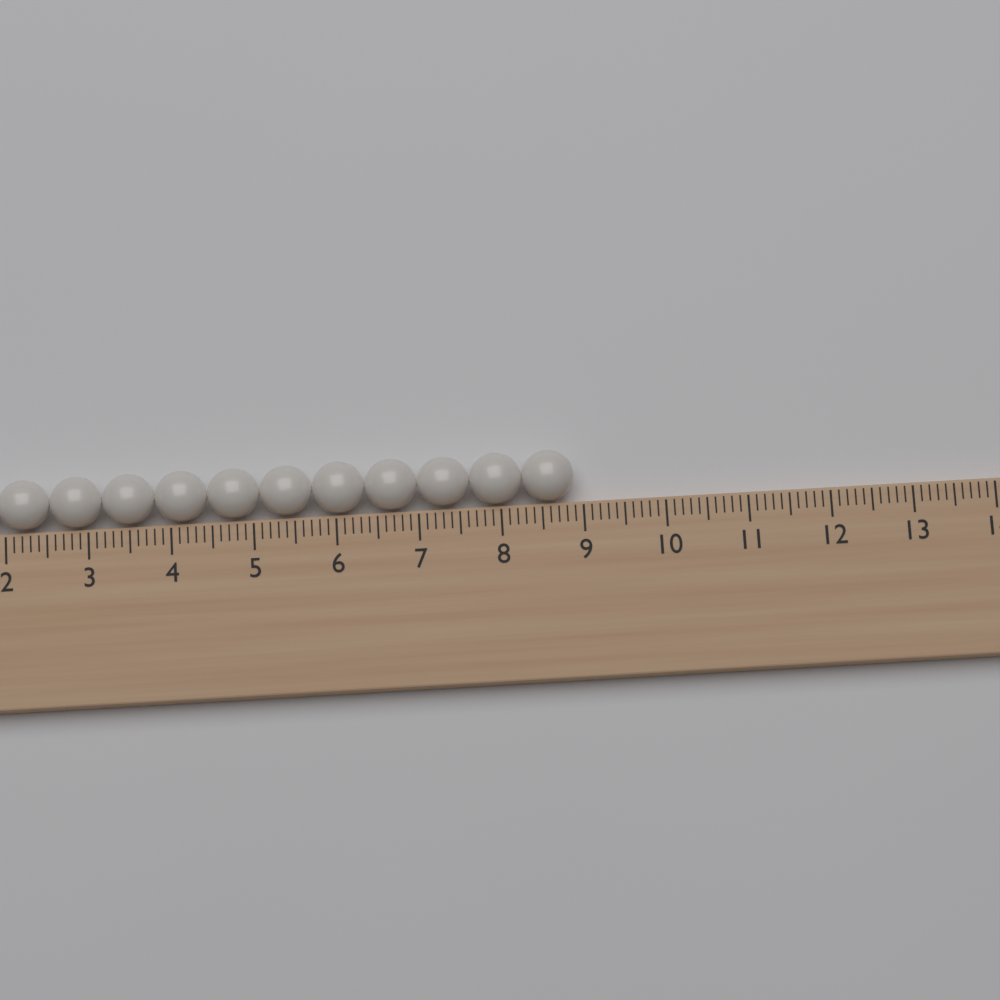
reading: 8.9 (no unit)
